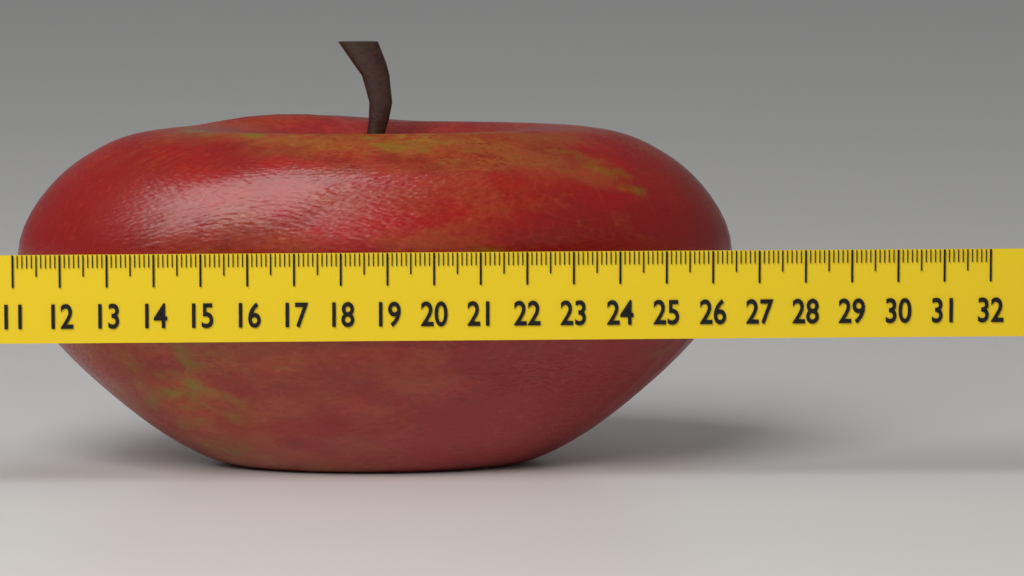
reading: 26.8 (no unit)
